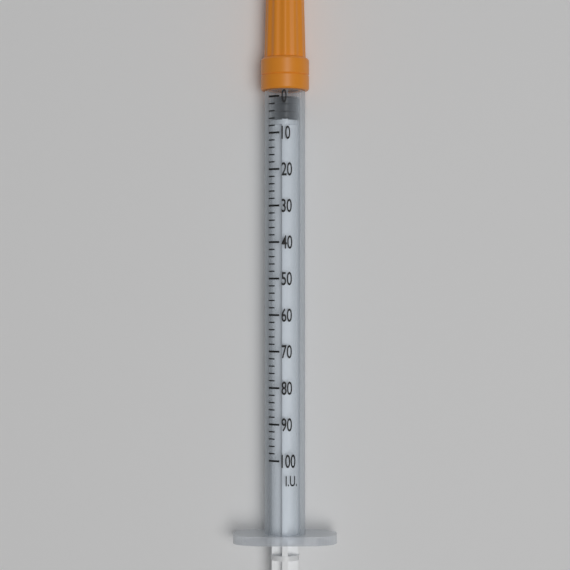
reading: 0 I.U.
